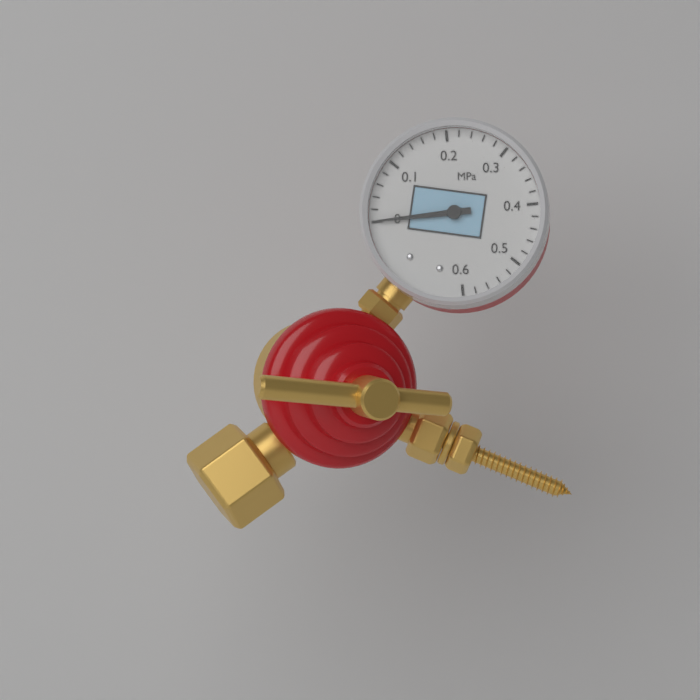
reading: 0.00 MPa
